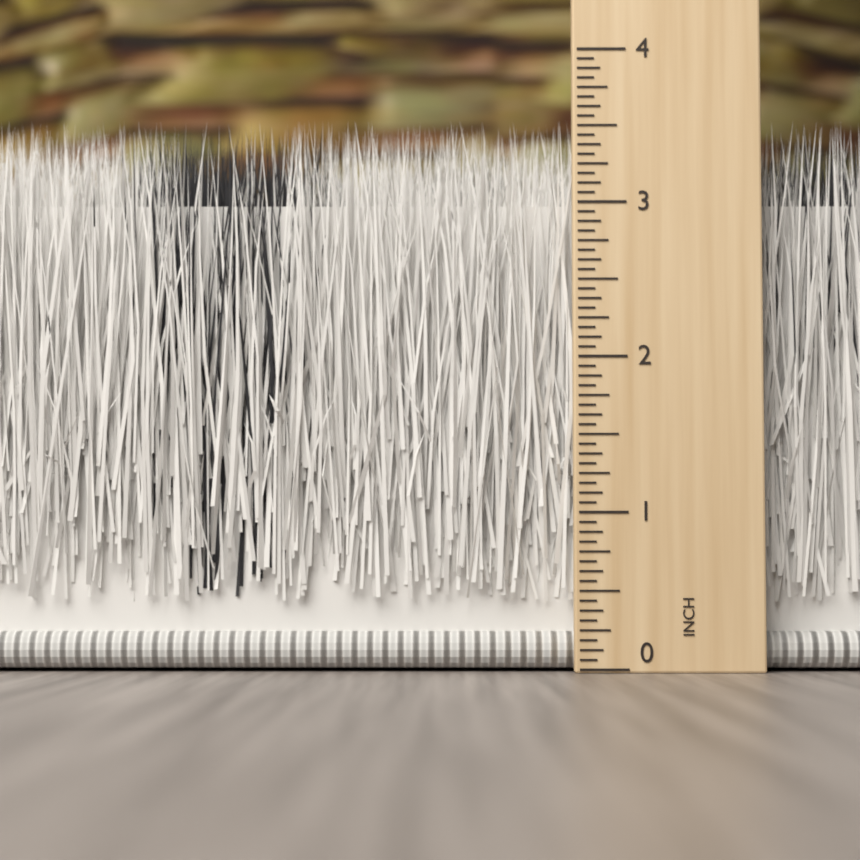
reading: 3.5625 inch
